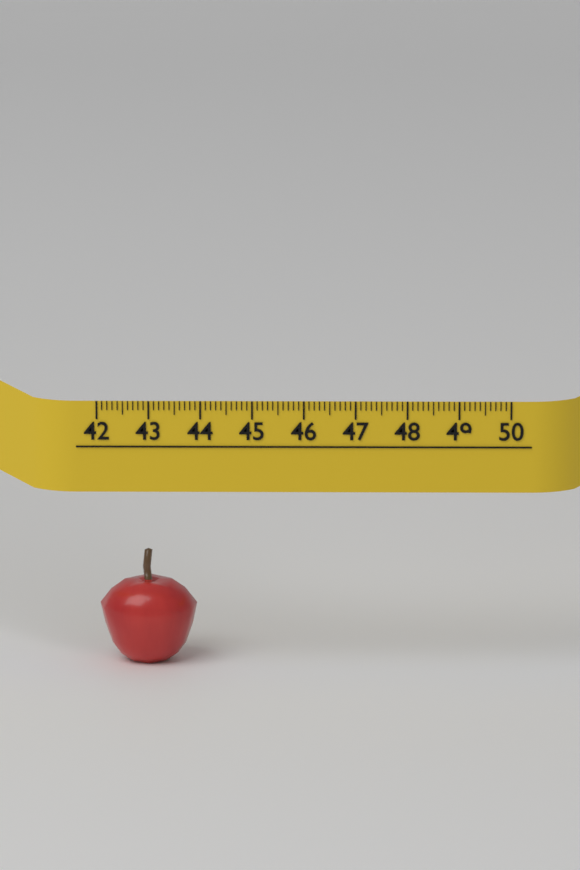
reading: 43.9 (no unit)
